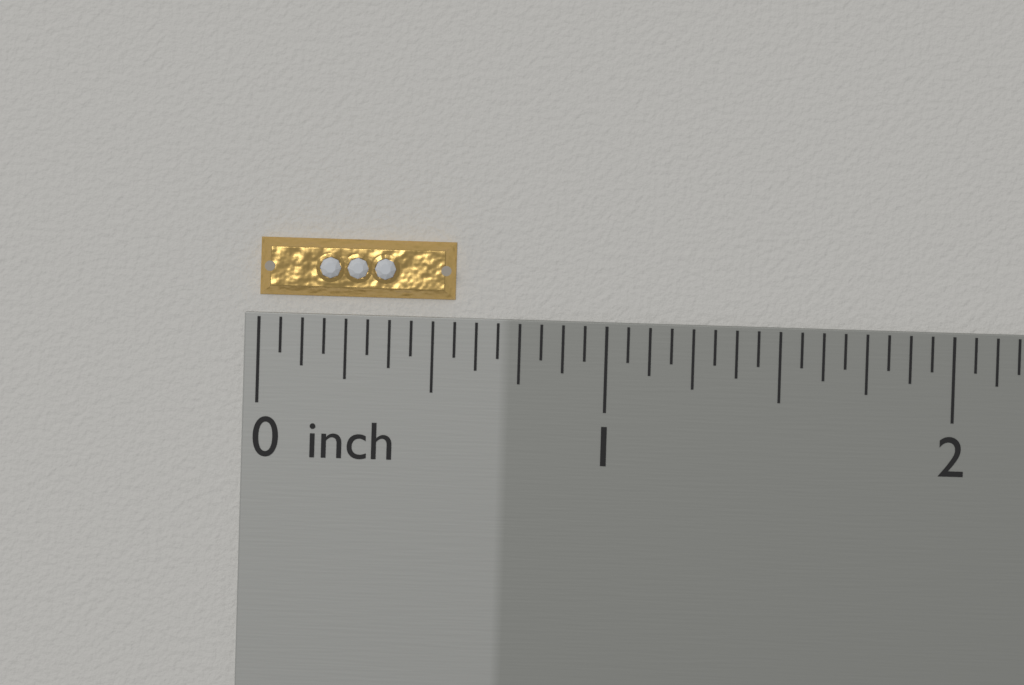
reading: 0.5625 inch
